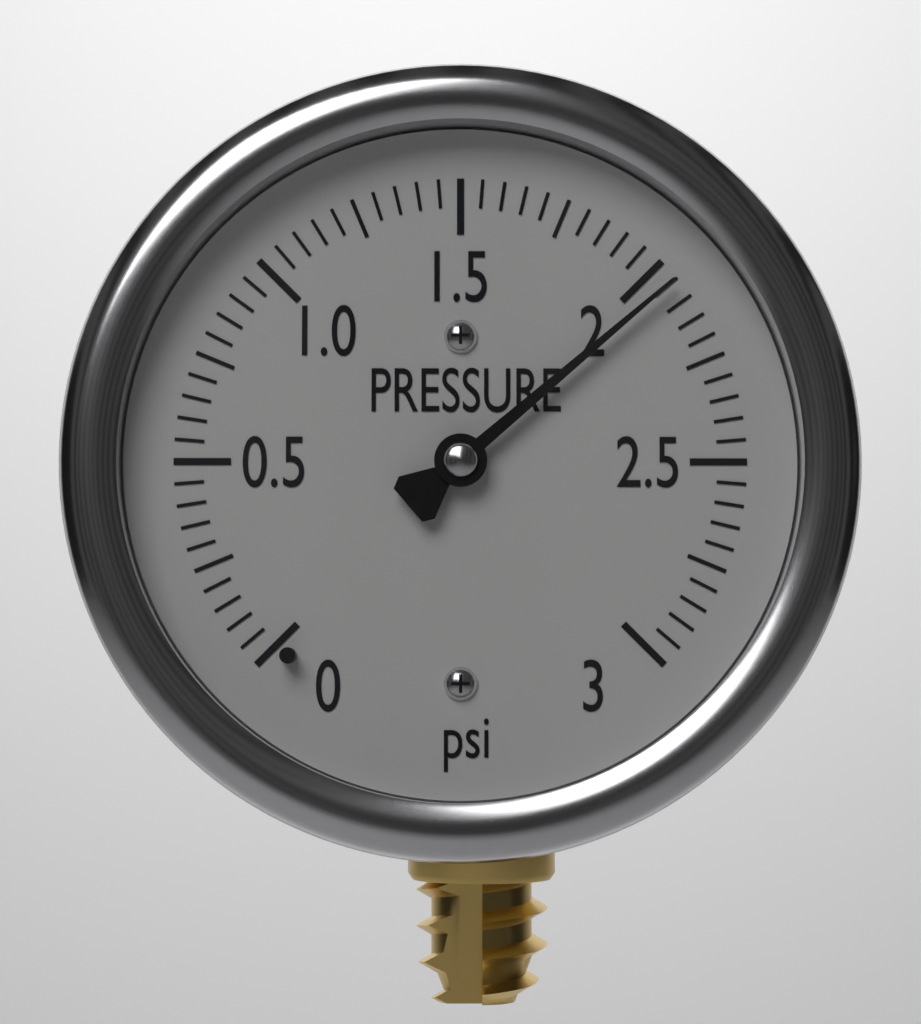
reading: 2.05 psi
